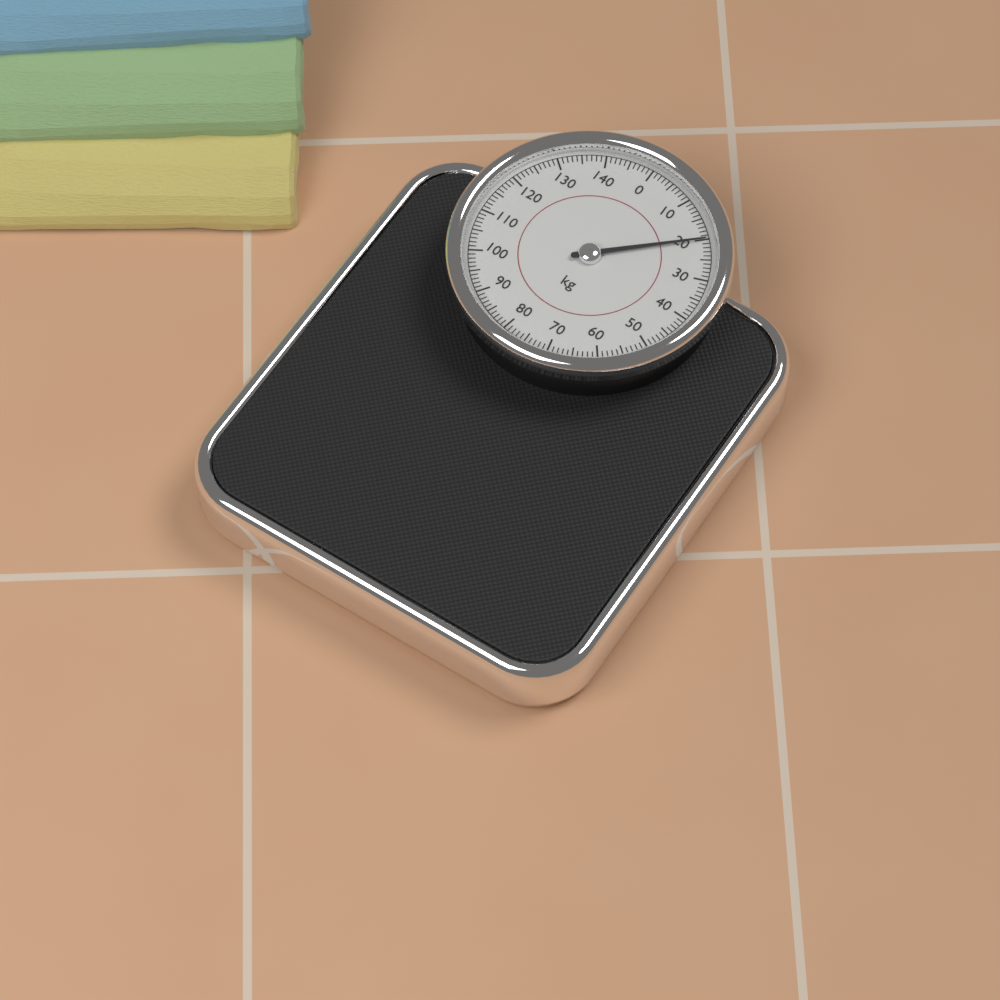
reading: 20 kg
